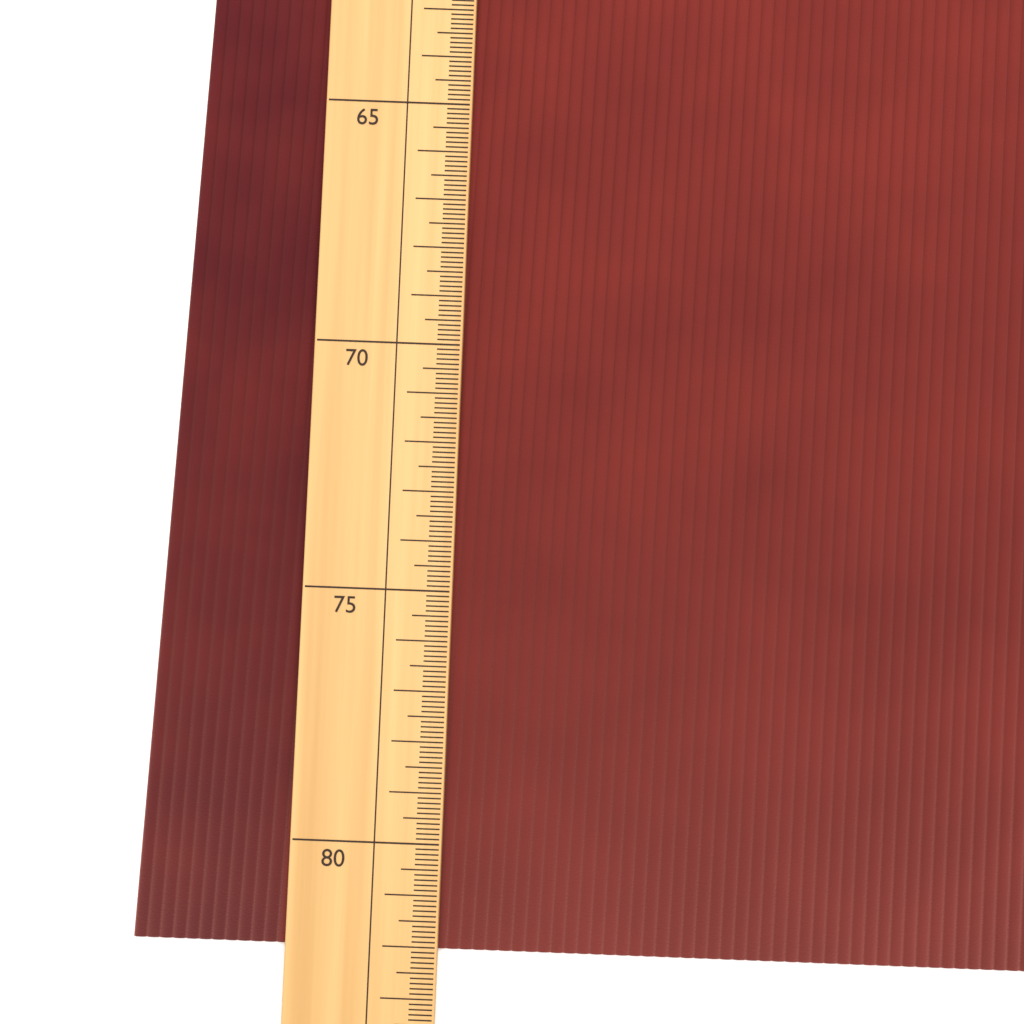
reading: 82.1 (no unit)
